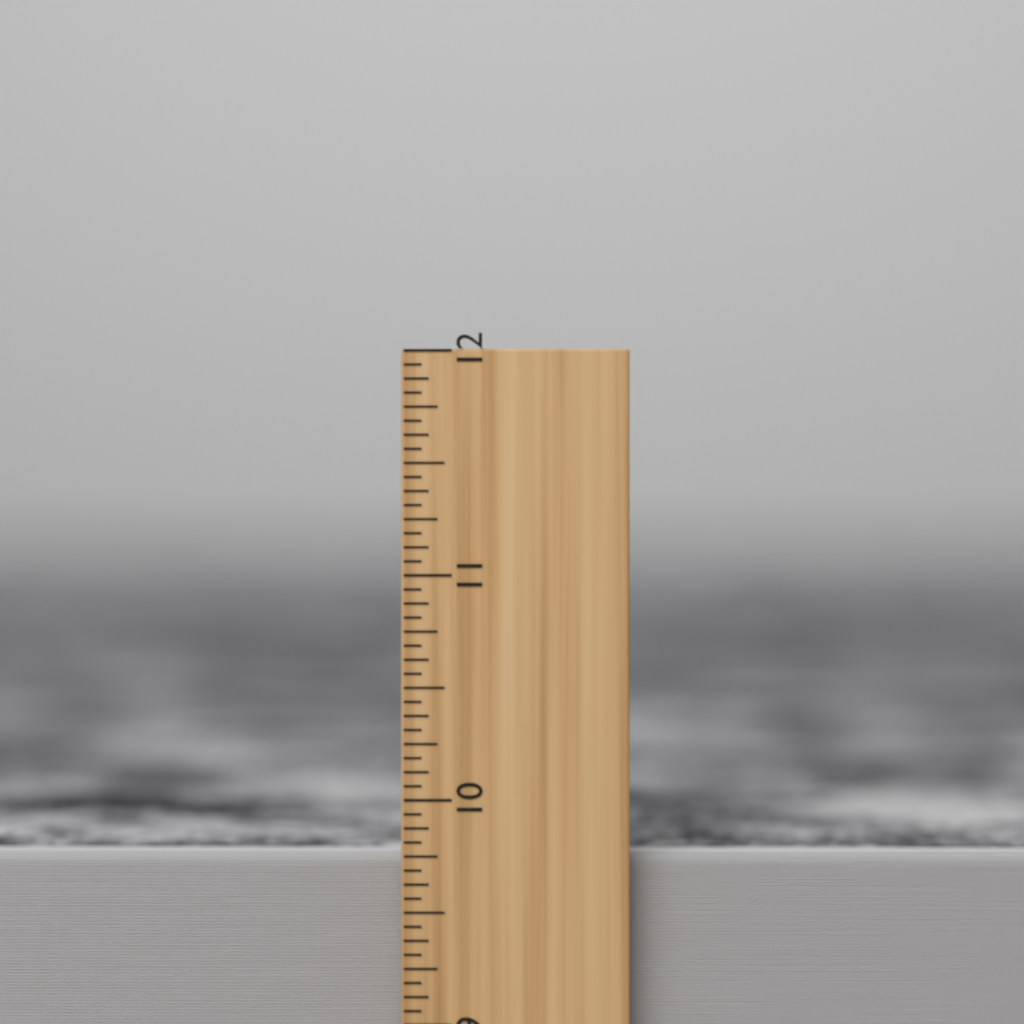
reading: 9.7500 inch
